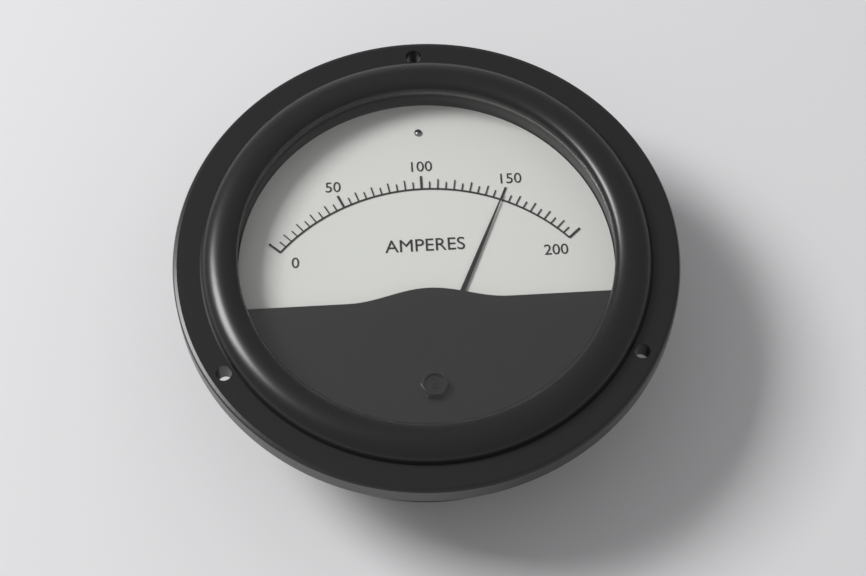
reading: 150 A
